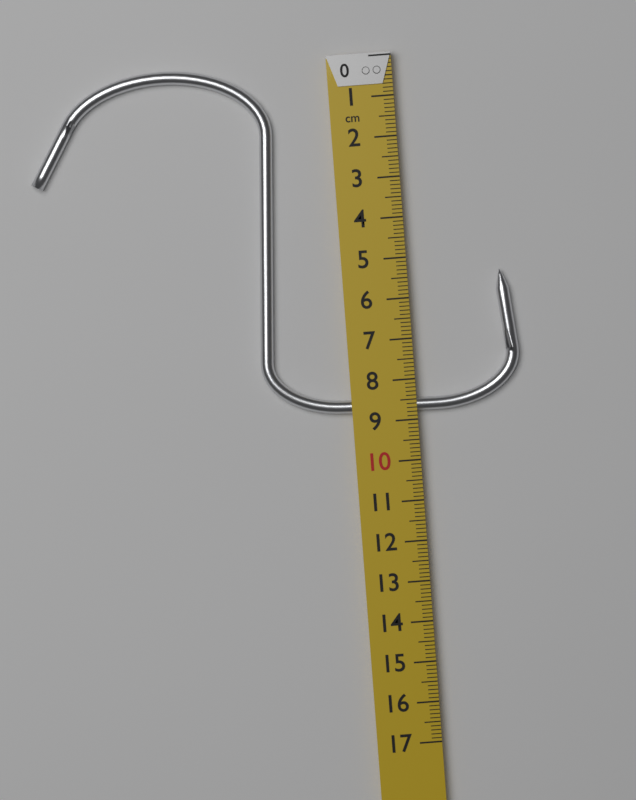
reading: 8.8 cm
